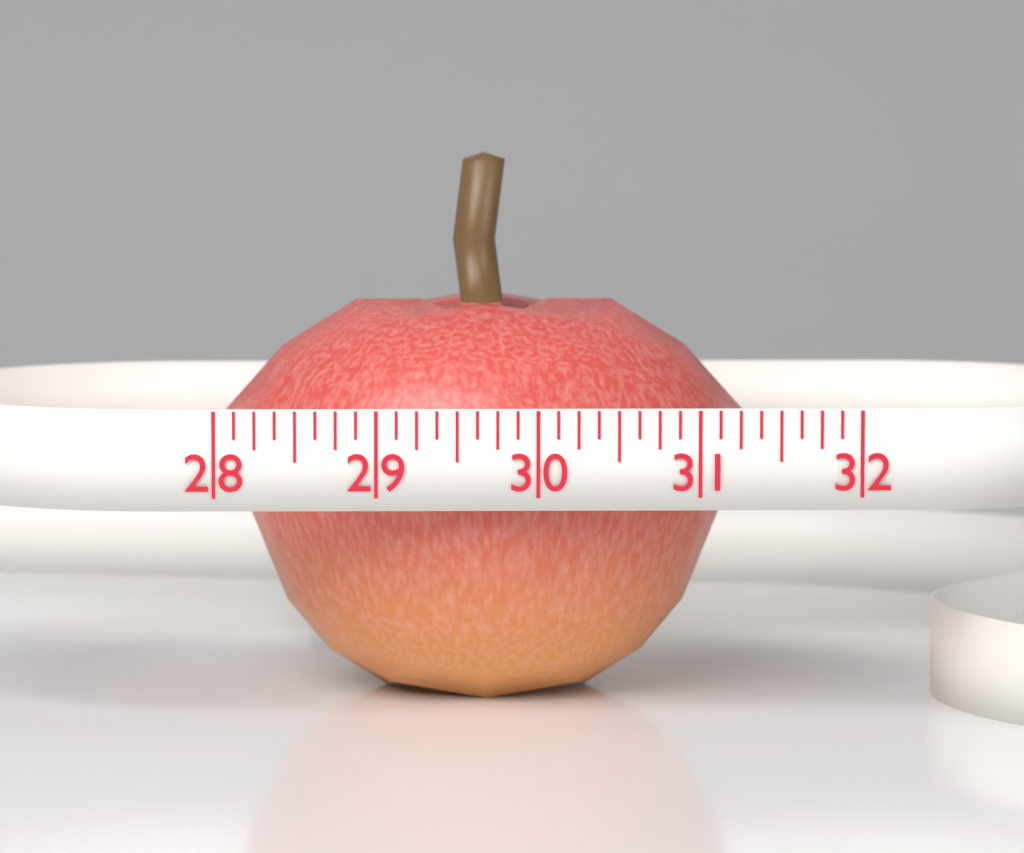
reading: 31.375 (no unit)
